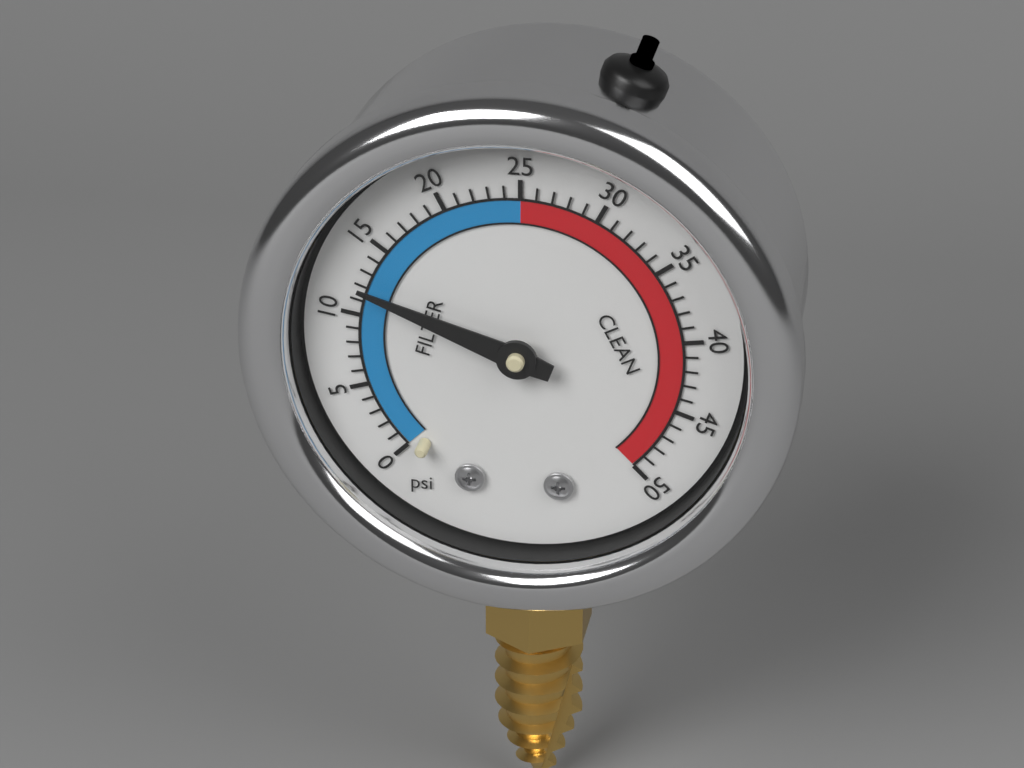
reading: 12 psi
